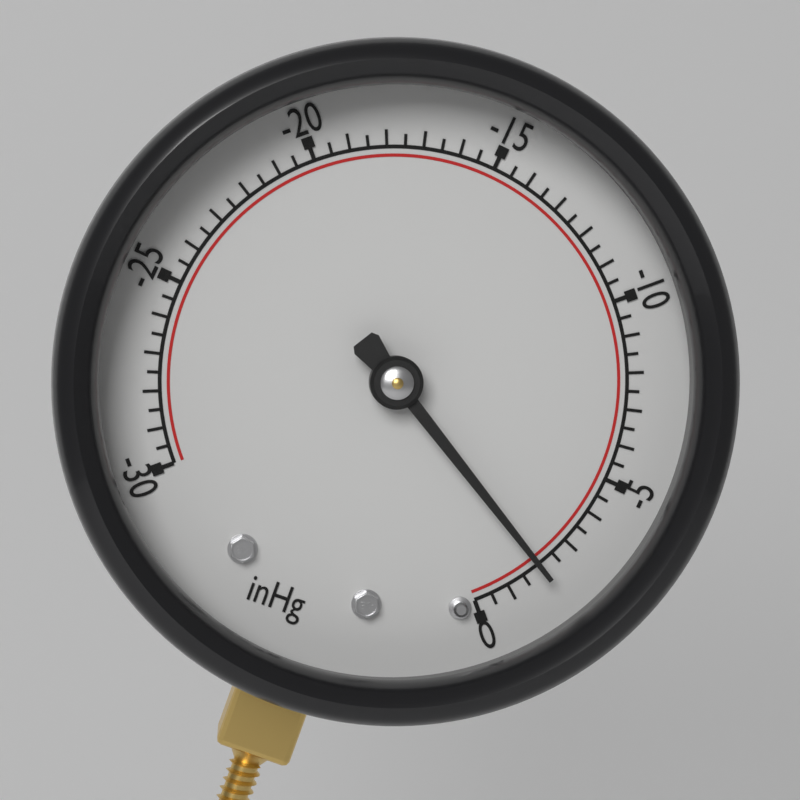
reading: -2.0 inHg
